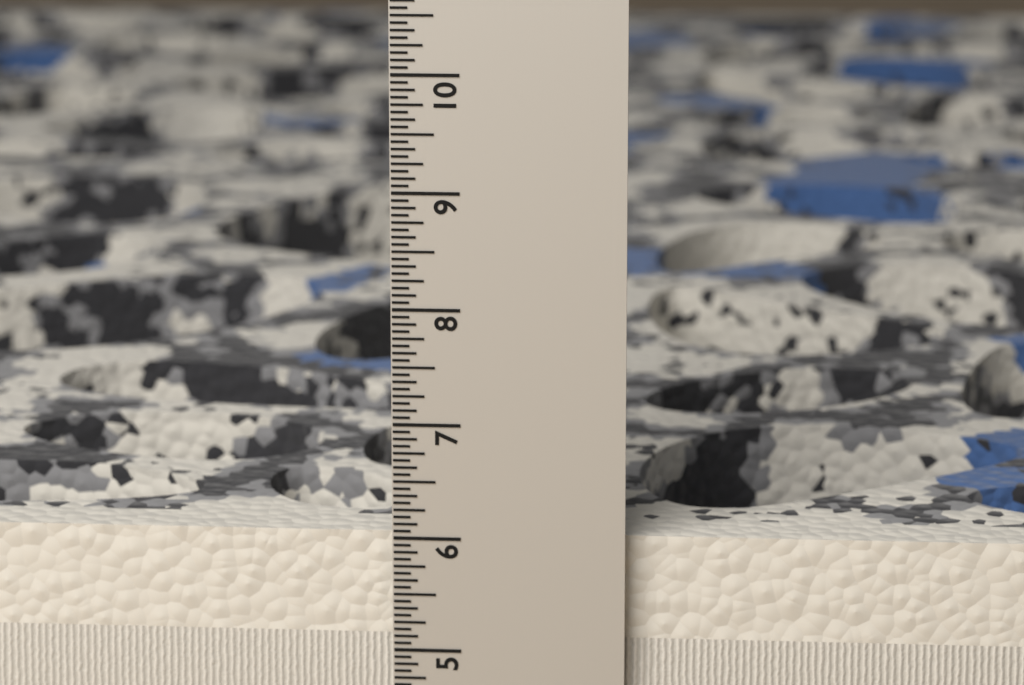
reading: 6.0000 in
